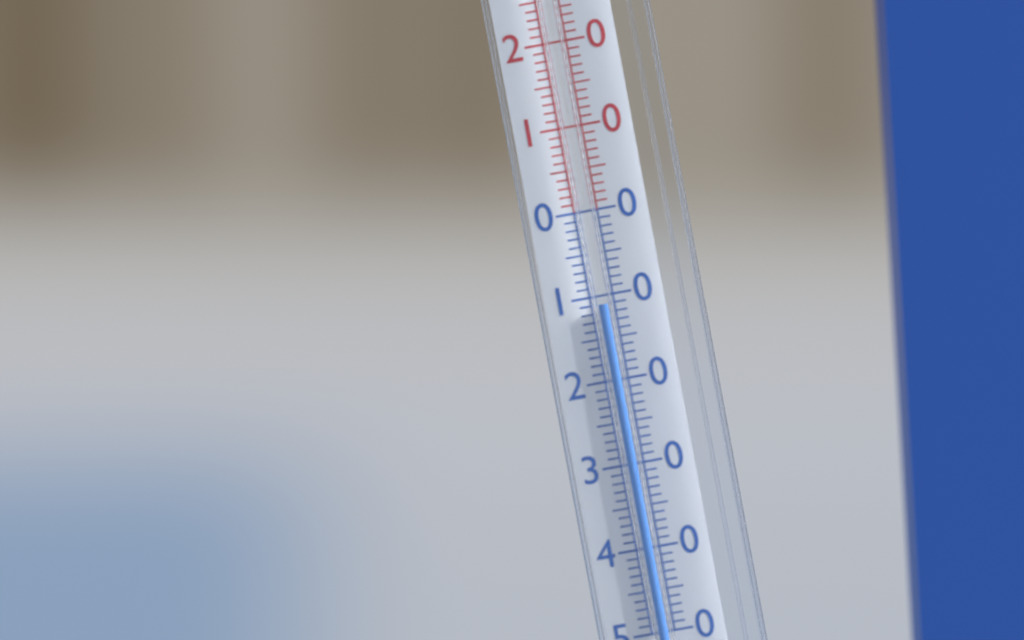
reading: -11 °C
